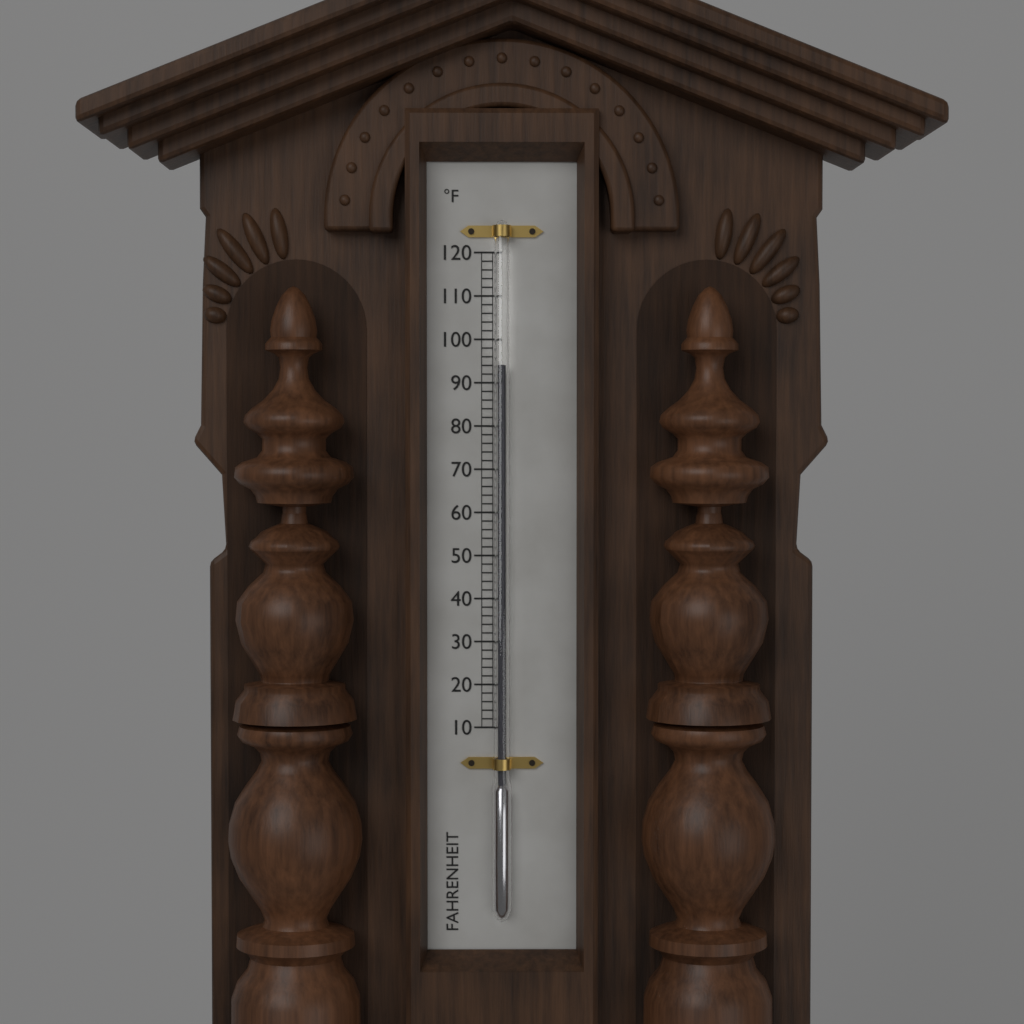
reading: 94 °F
